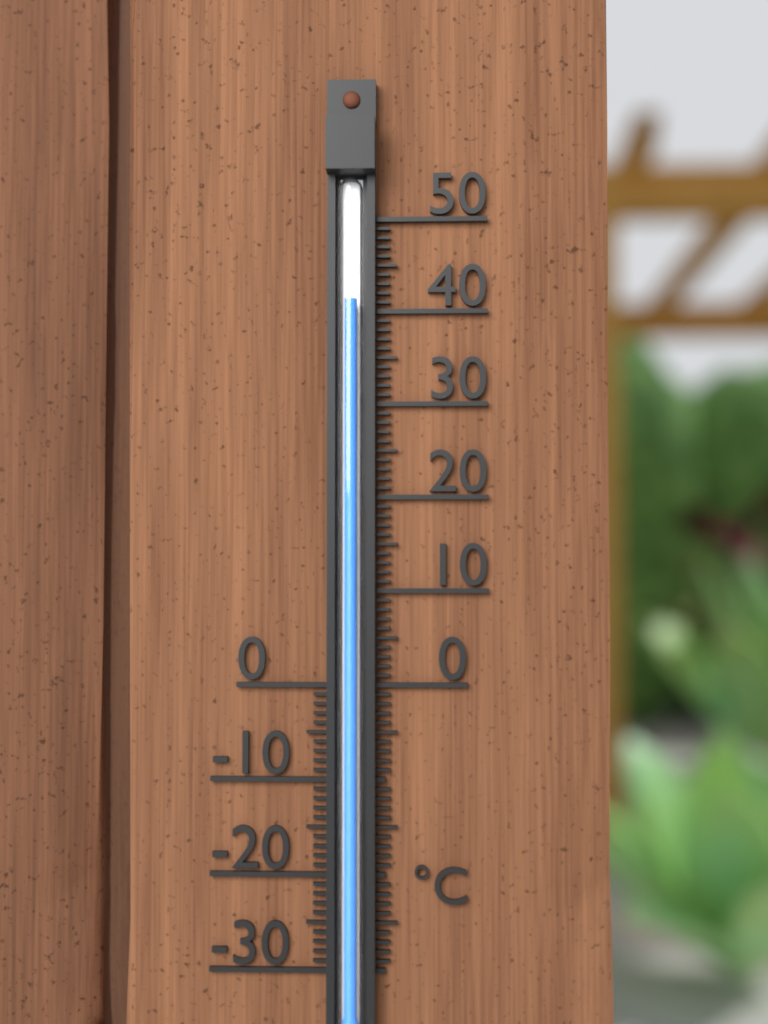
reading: 41 °C
